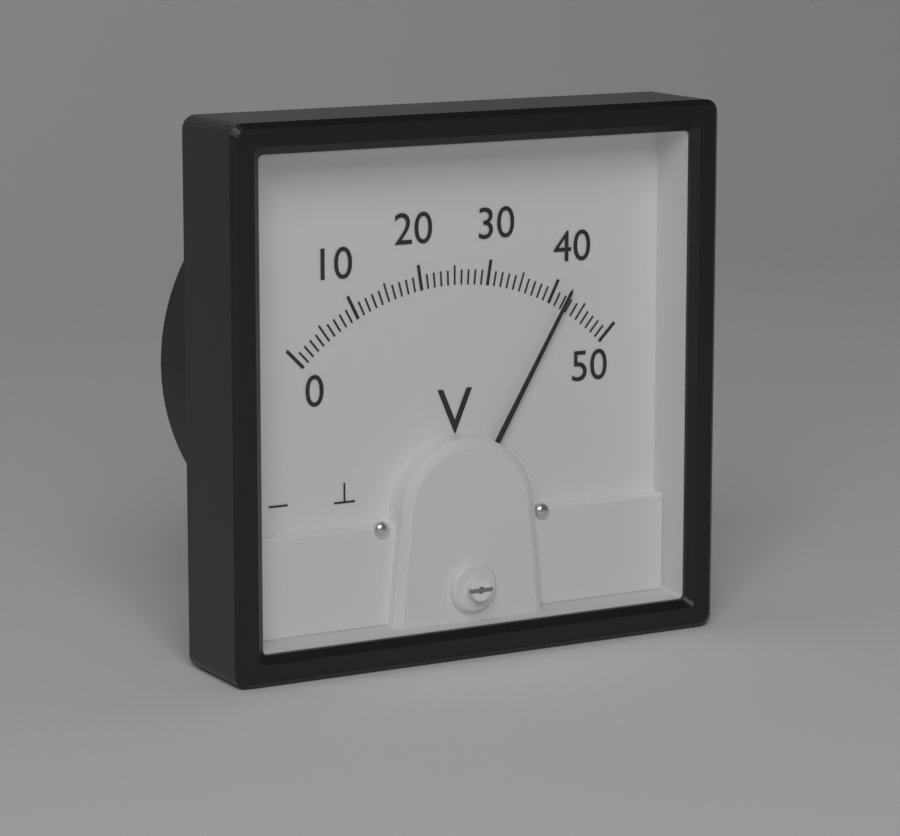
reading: 42 V
